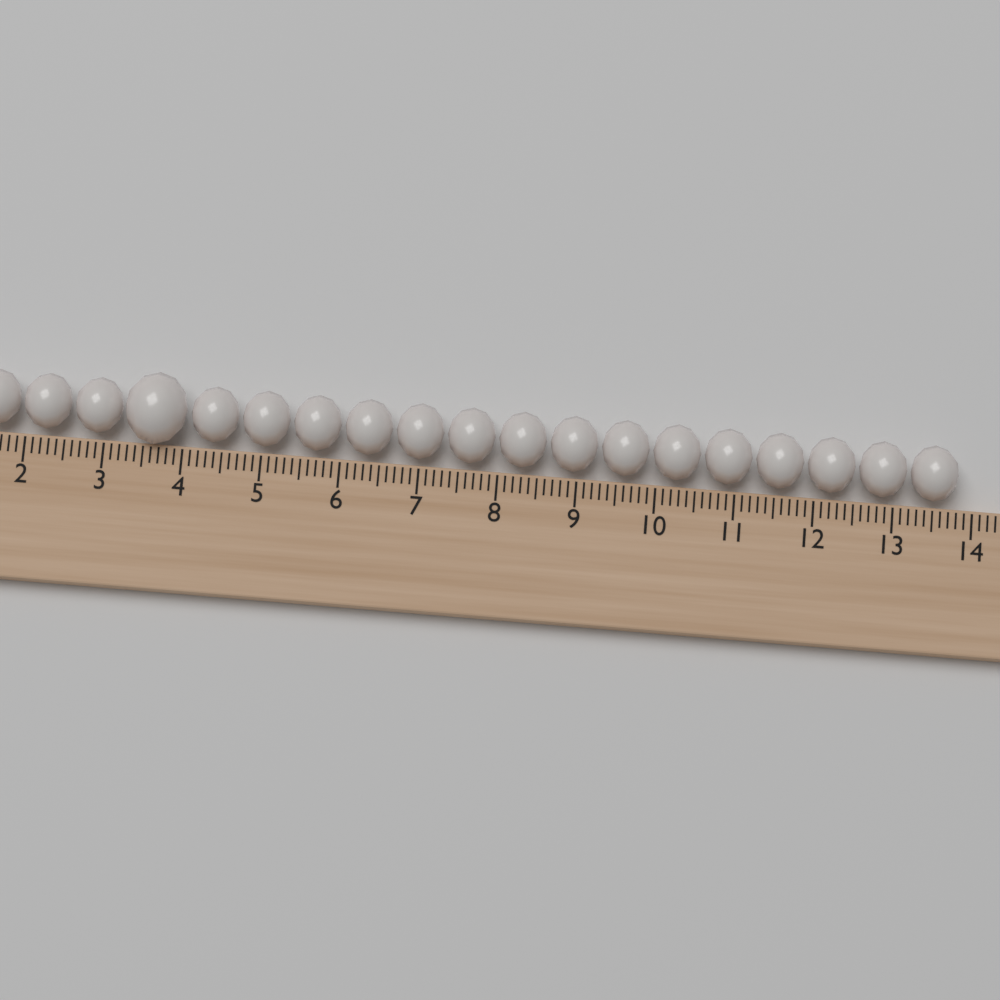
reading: 13.8 (no unit)
